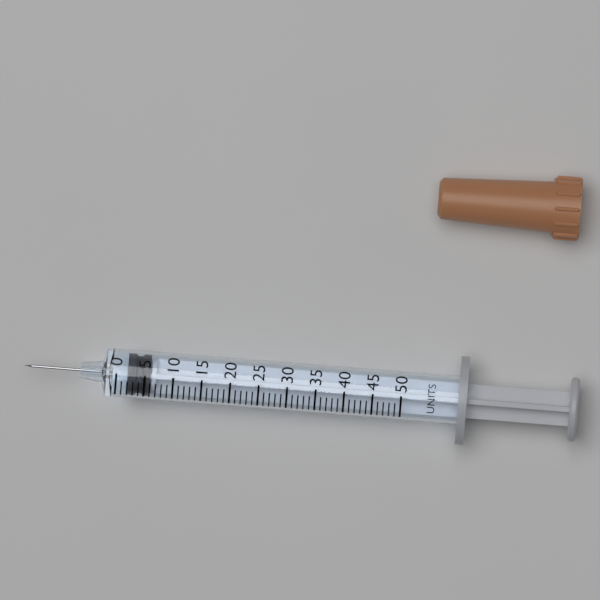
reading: 2 units
